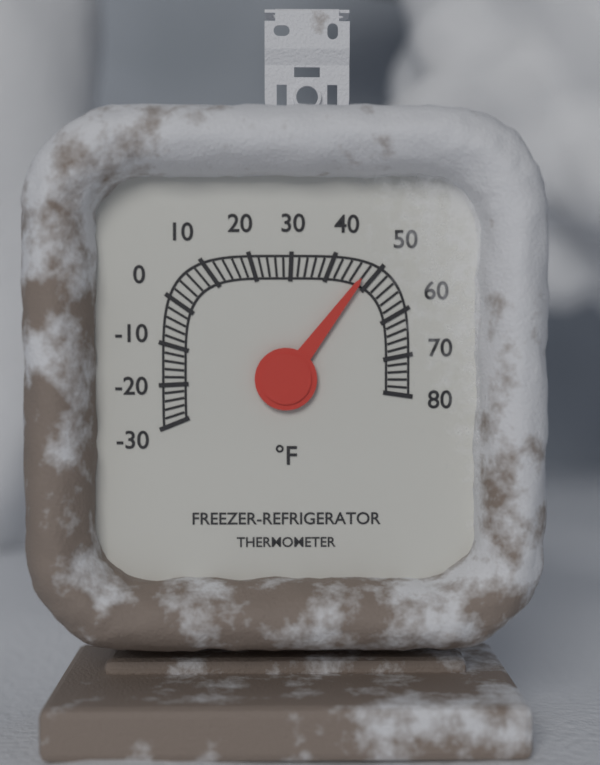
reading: 48 °F
